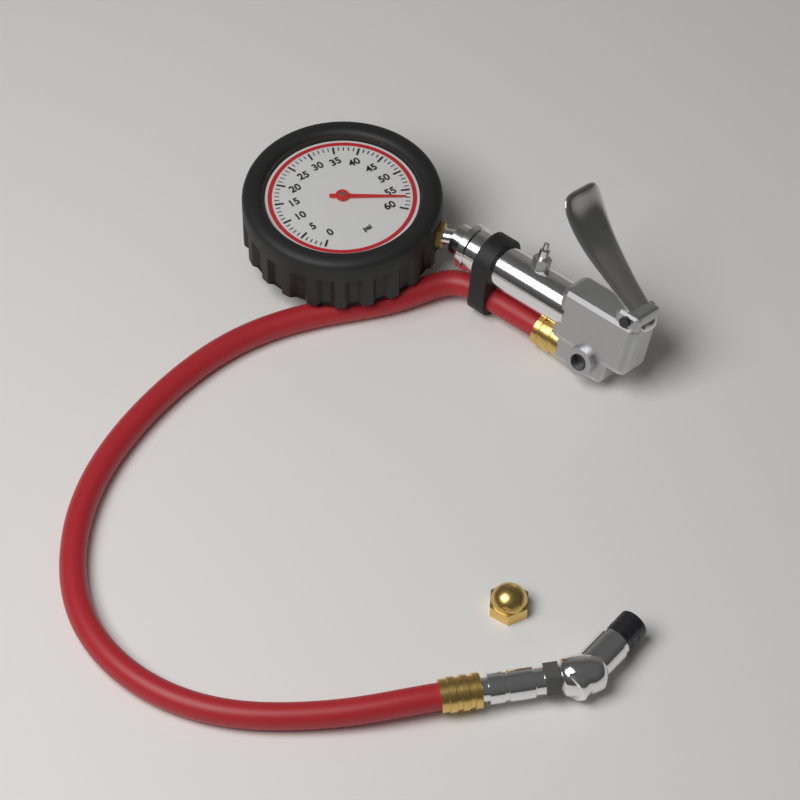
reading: 57 psi
